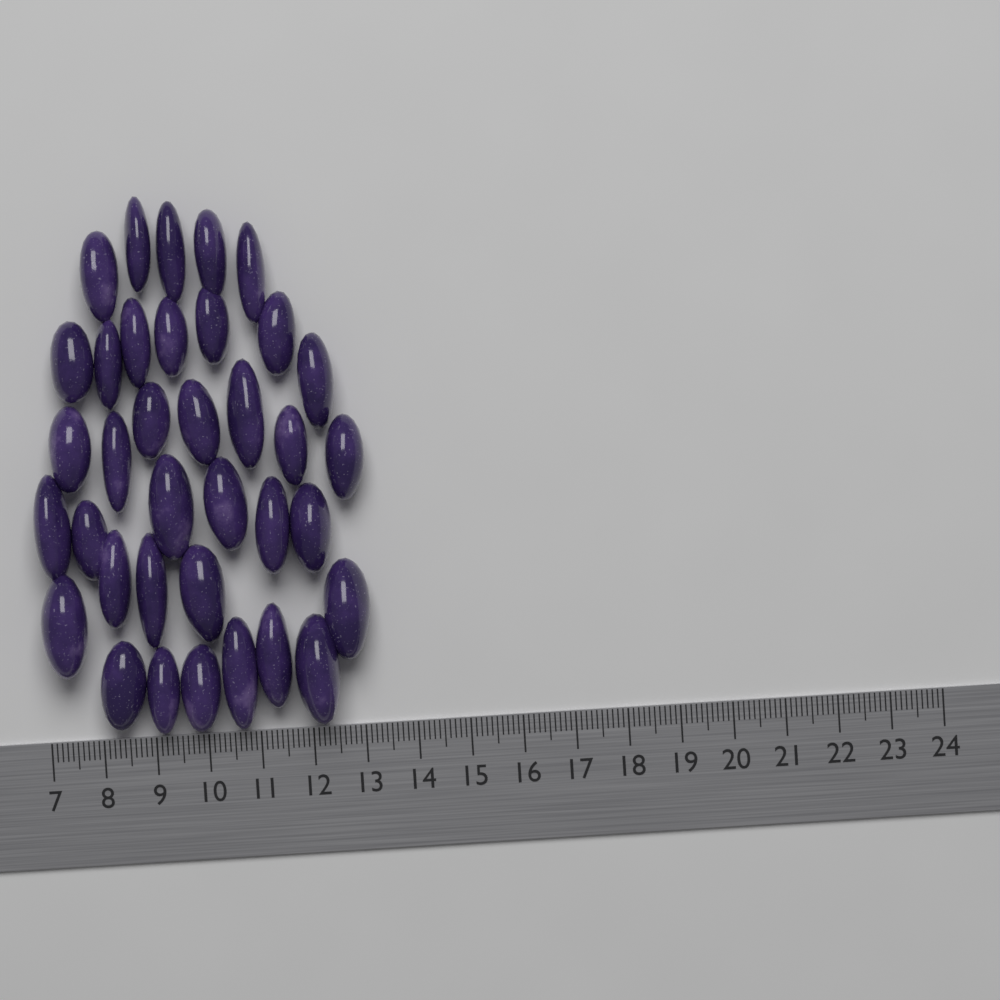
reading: 13.3 (no unit)
